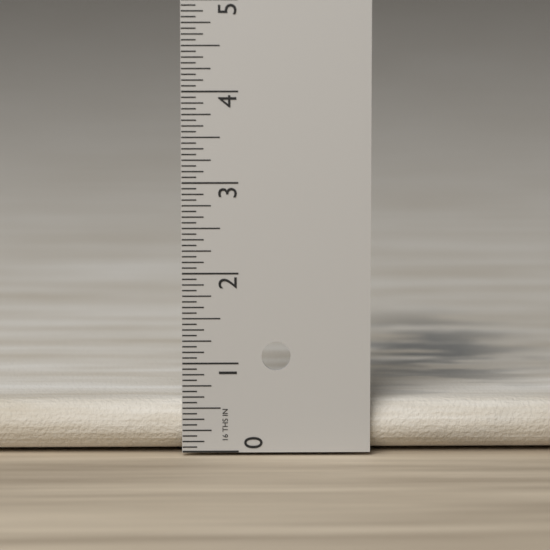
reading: 0.5625 in
